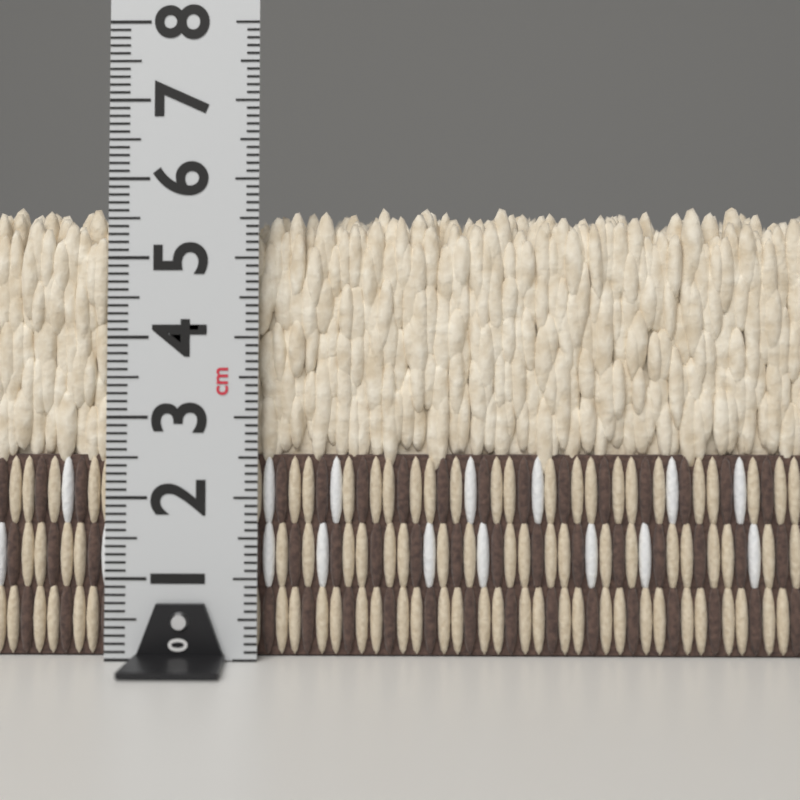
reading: 5.7 cm
